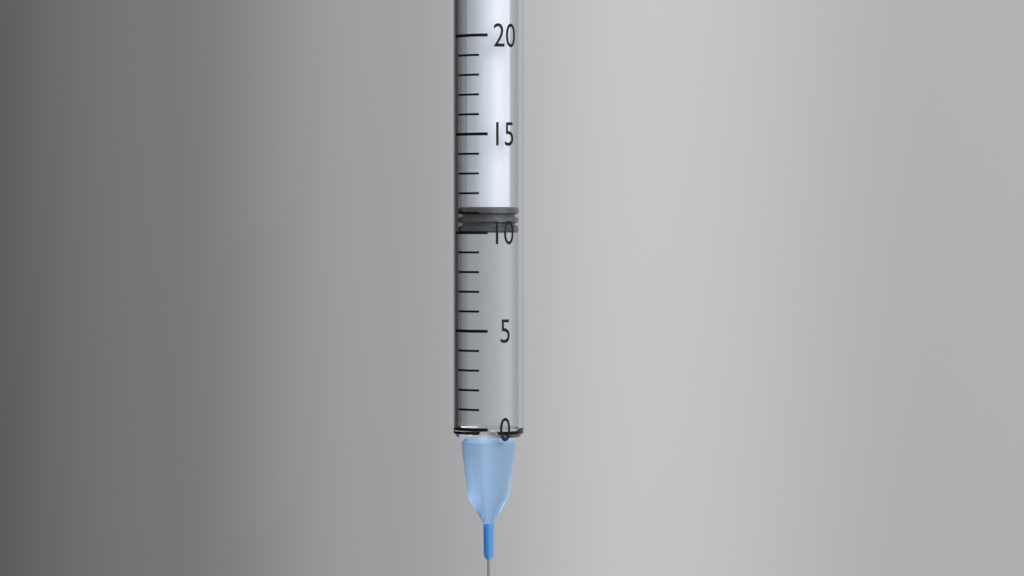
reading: 10 (no unit)
